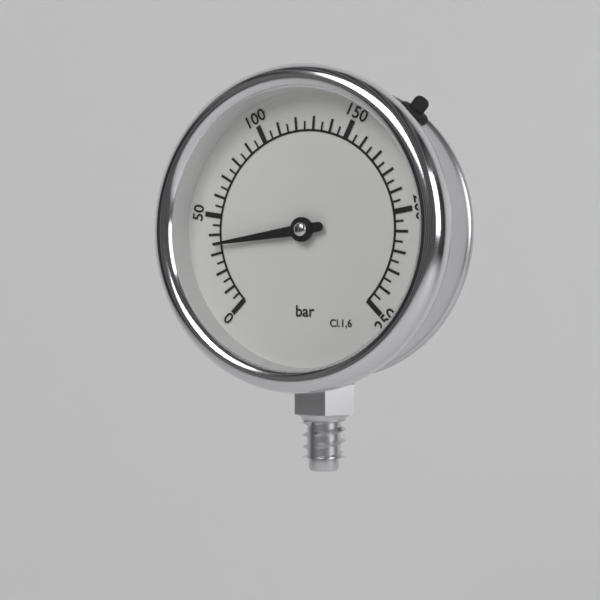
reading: 35 bar
